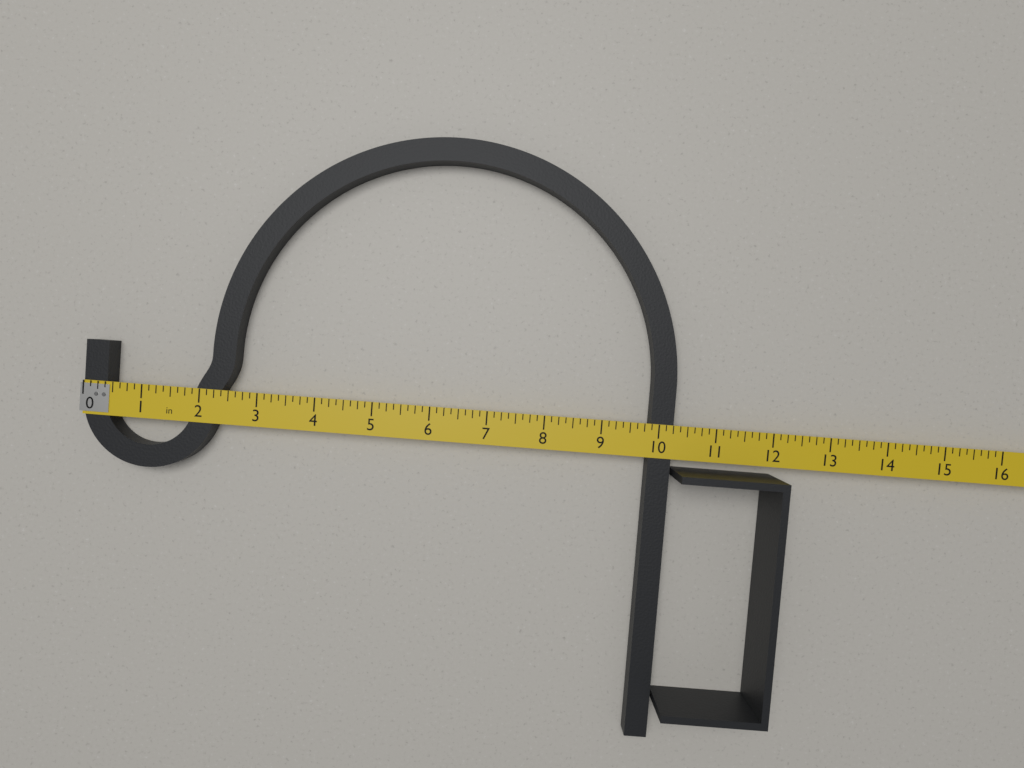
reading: 10.250 in
